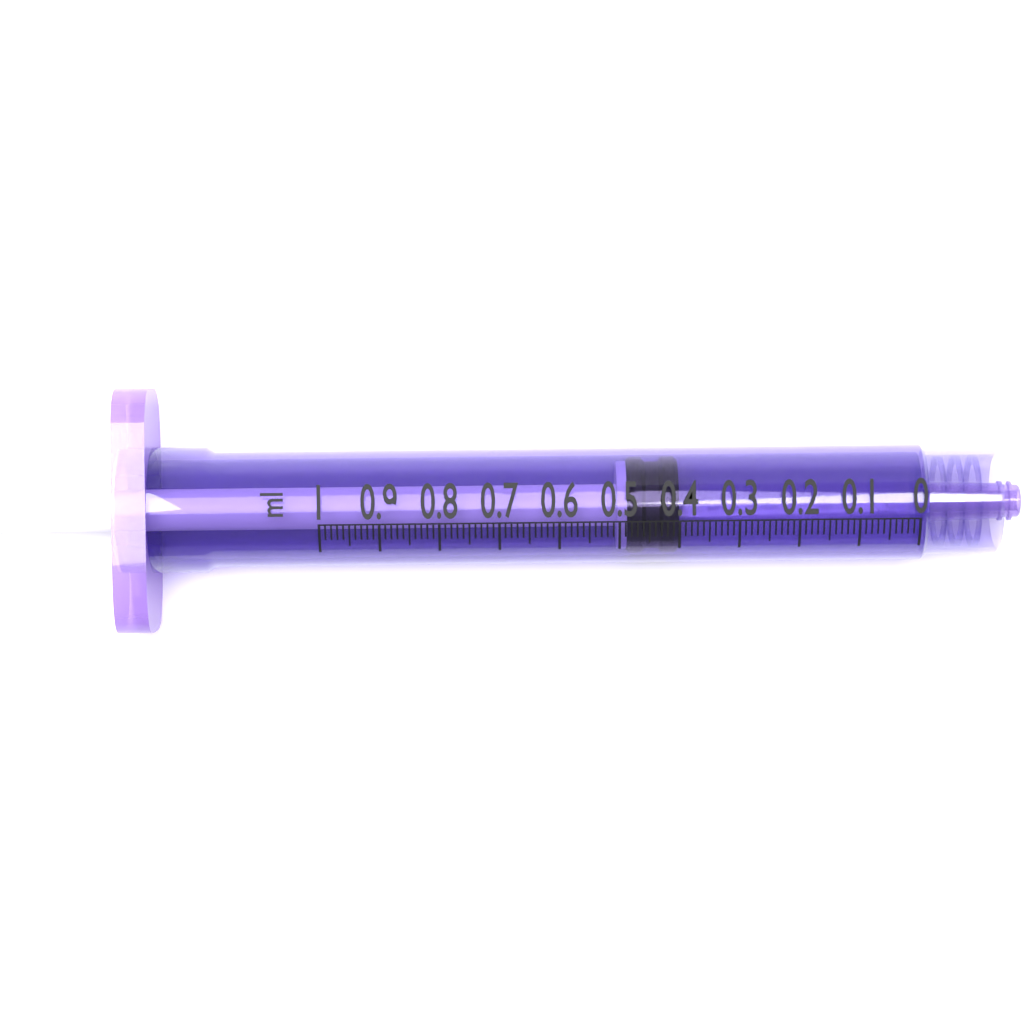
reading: 0.40 ml
